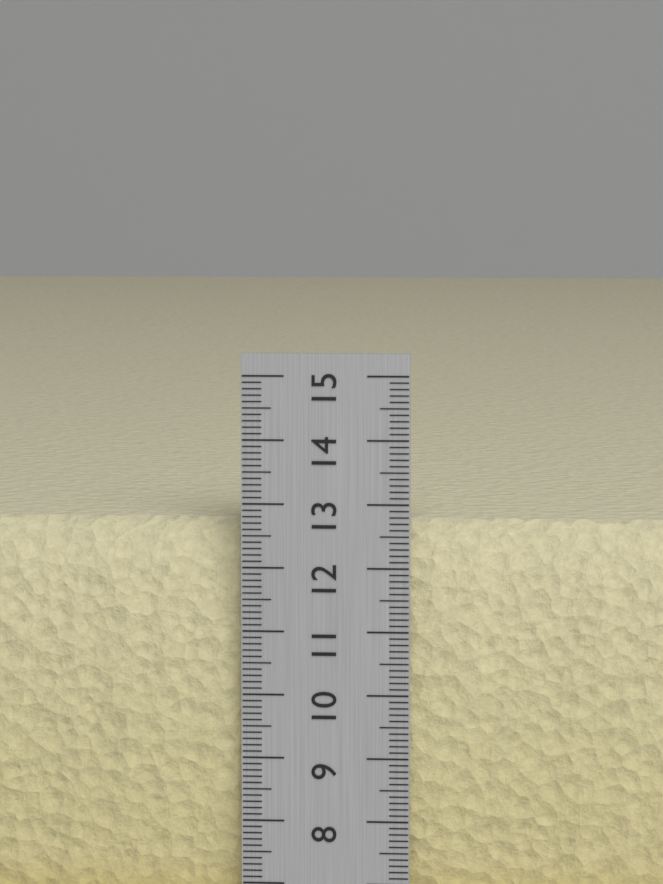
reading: 12.7 cm
